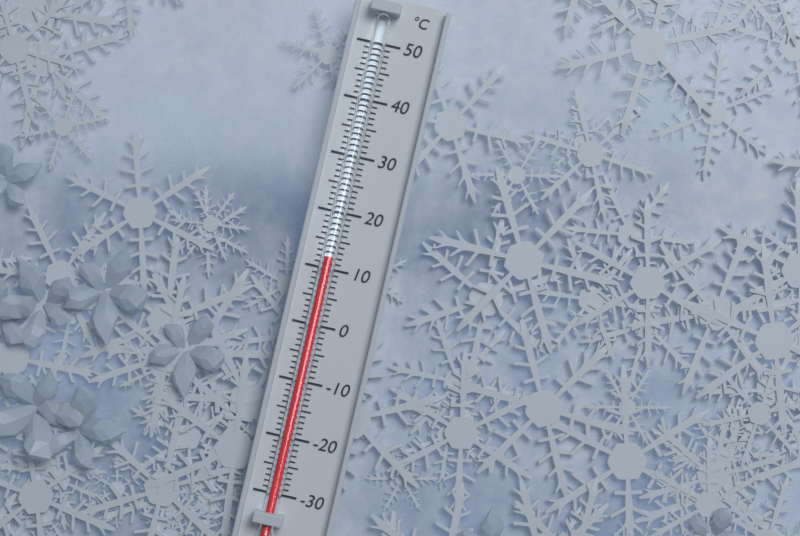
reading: 12 °C
